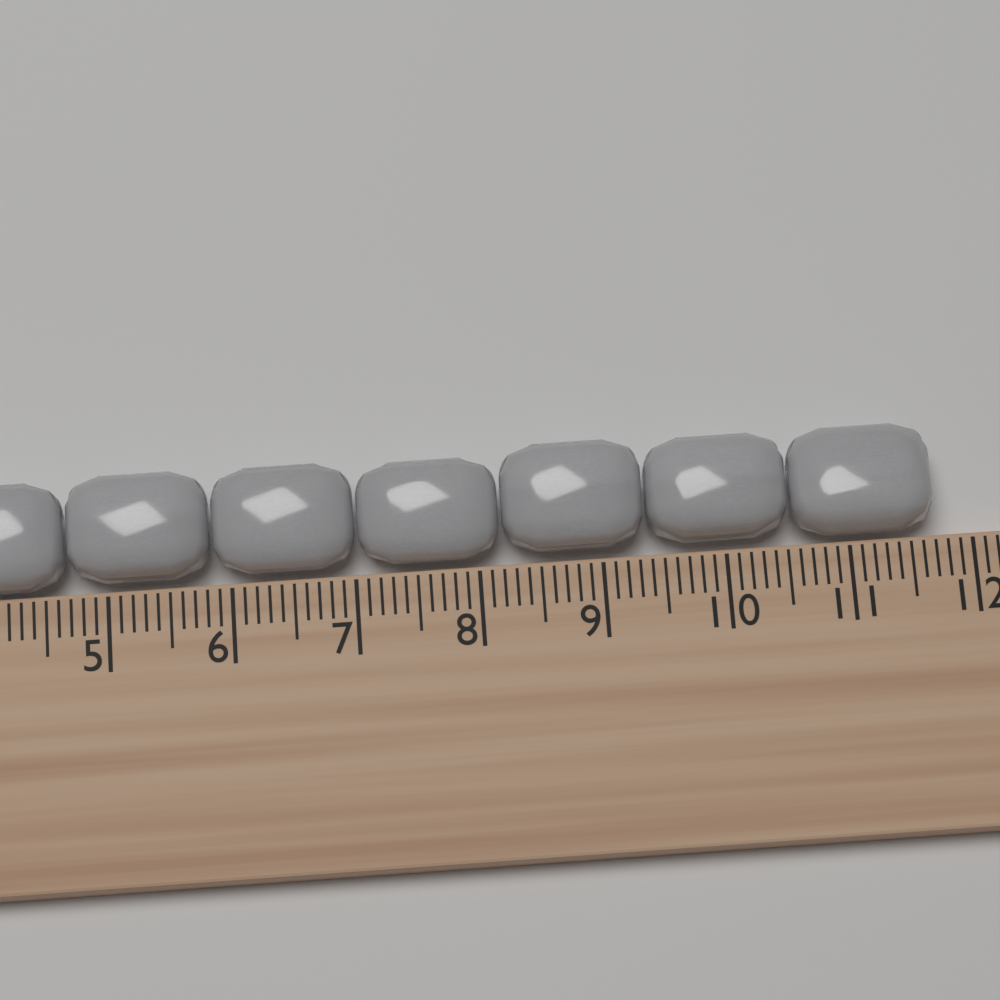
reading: 11.7 cm
